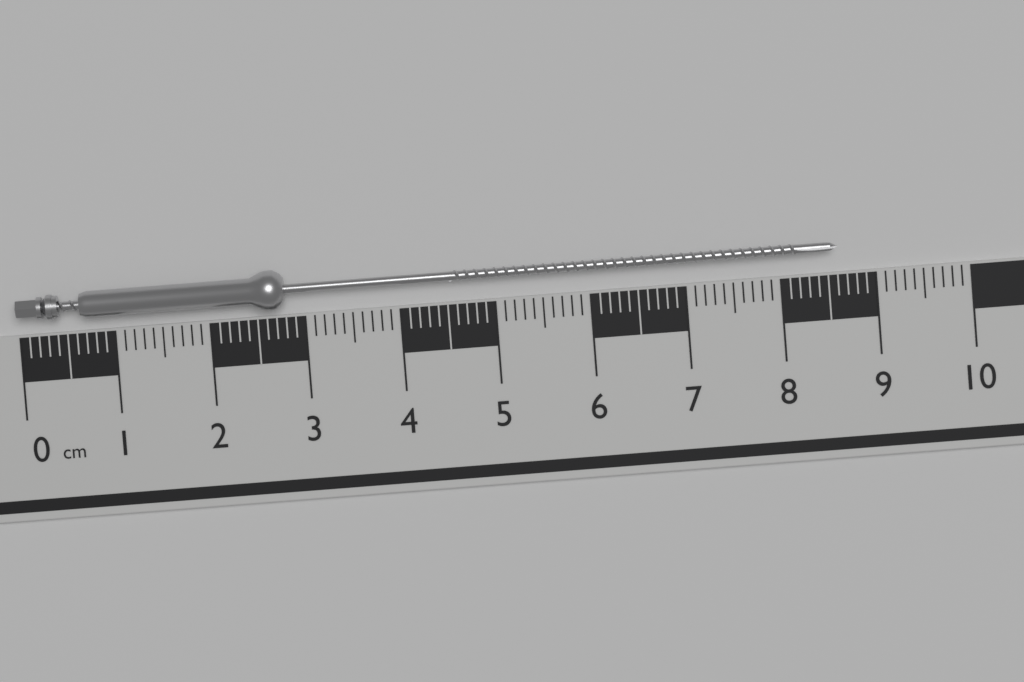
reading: 8.6 cm
